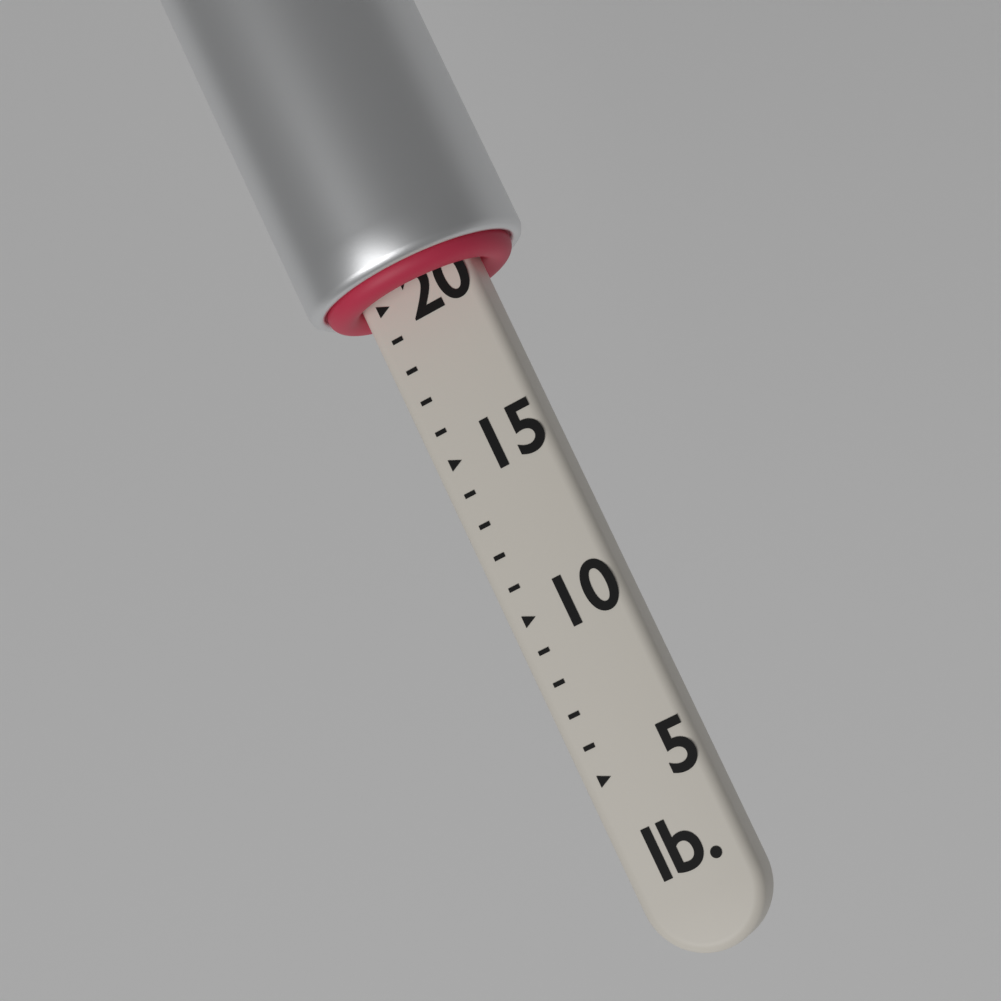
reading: 20 lb
